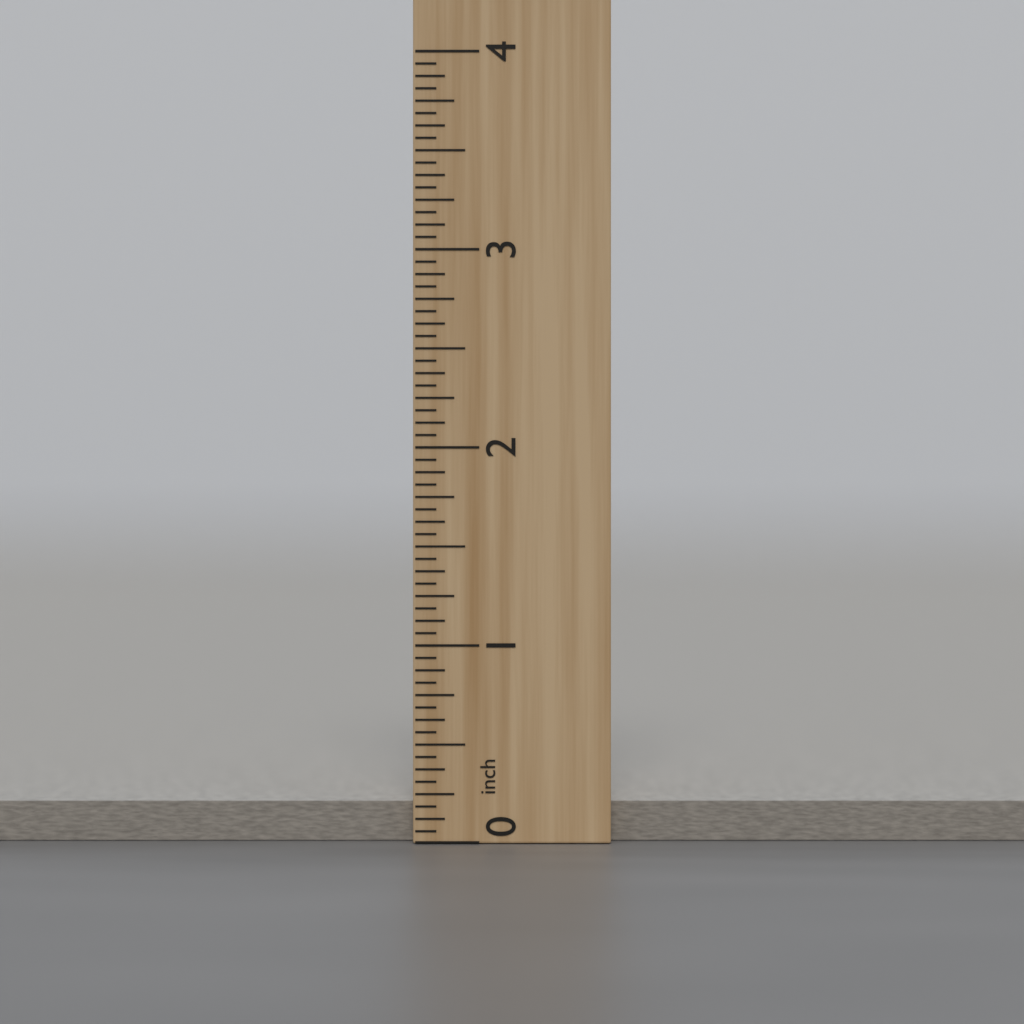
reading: 0.2000 inch
